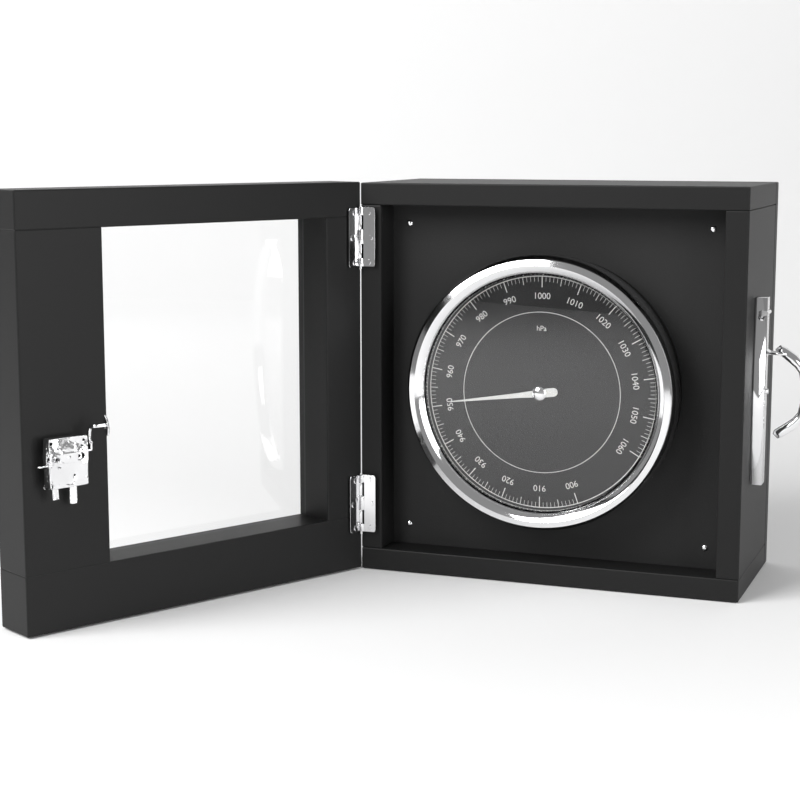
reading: 951 hPa
